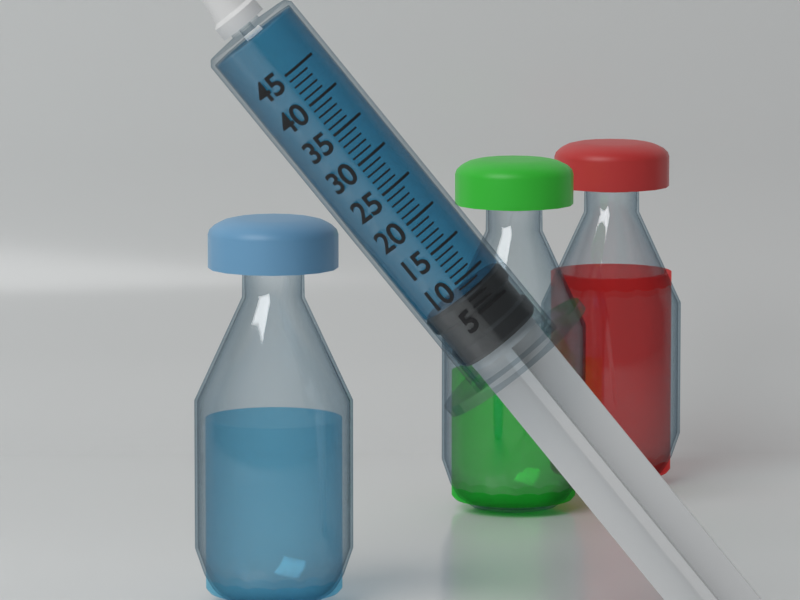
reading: 8 (no unit)
